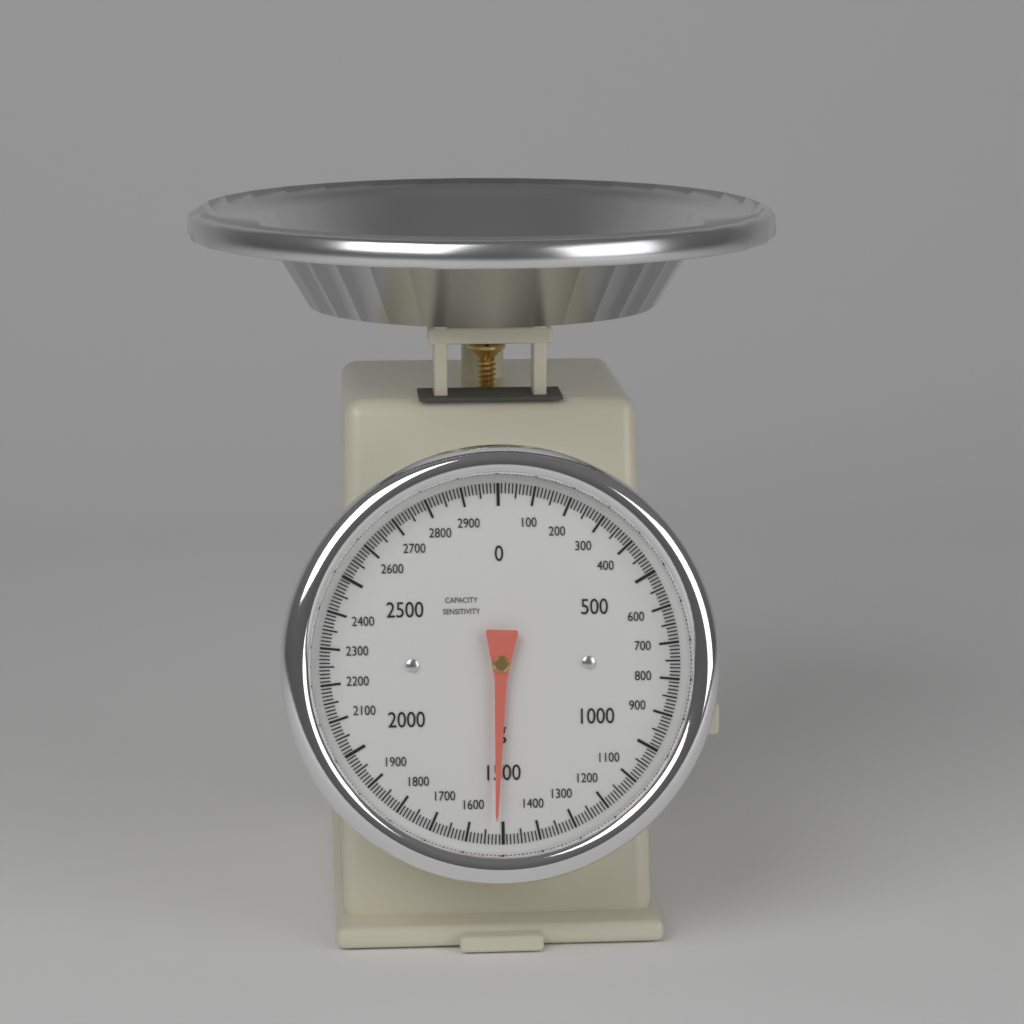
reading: 1520 g
